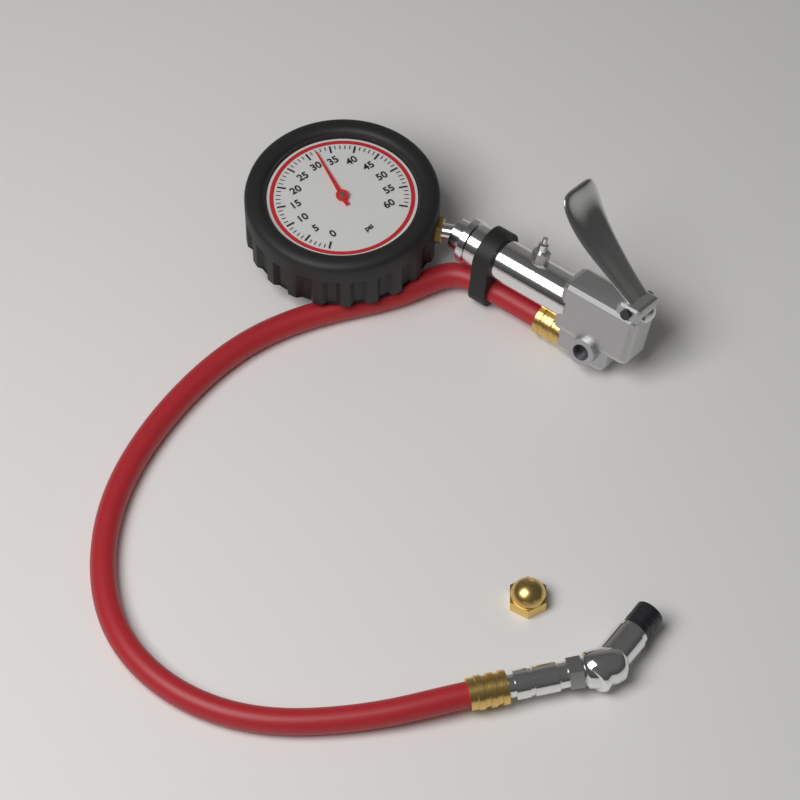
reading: 32 psi
